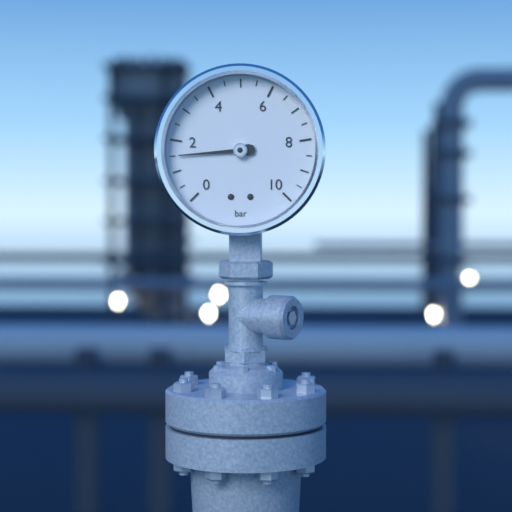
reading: 1.5 bar
